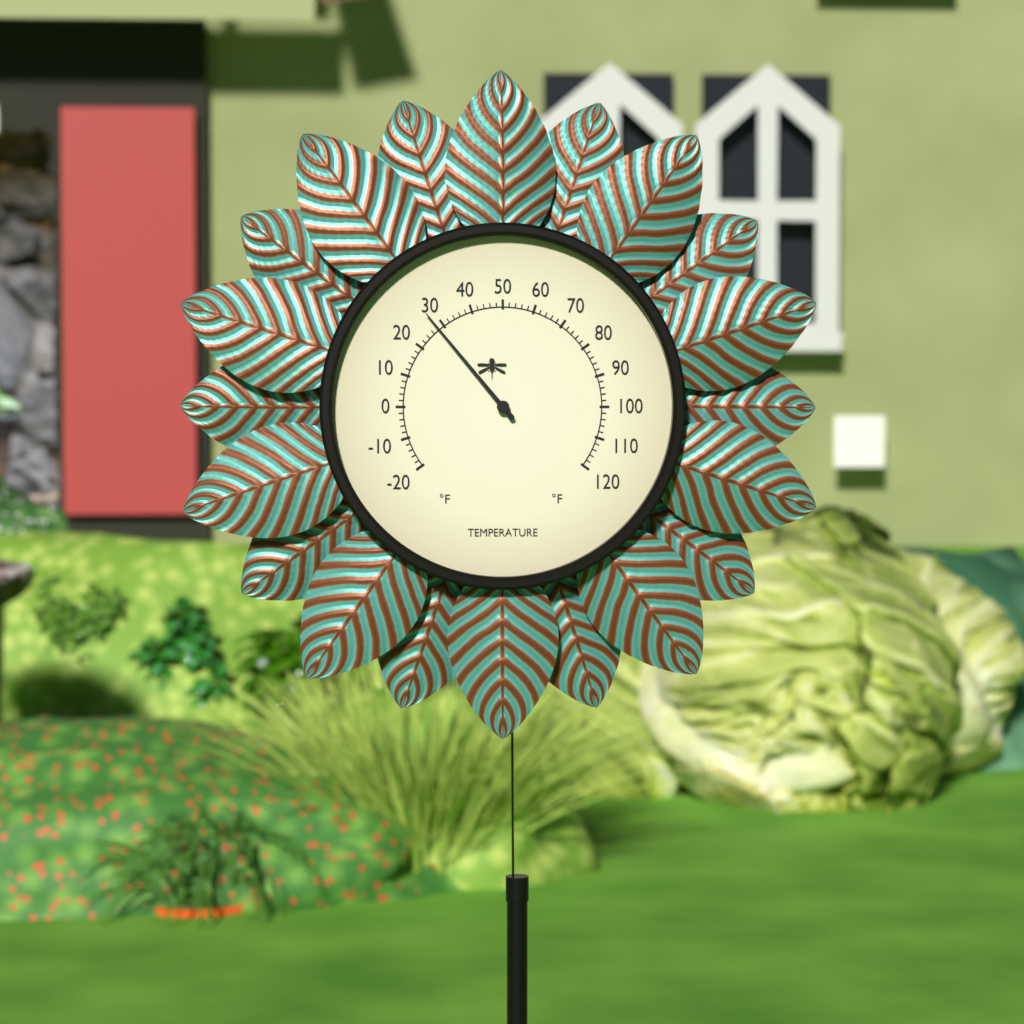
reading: 28 °F
